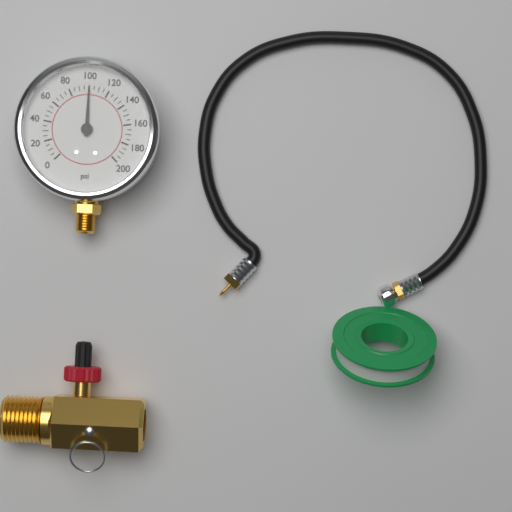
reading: 100 psi
